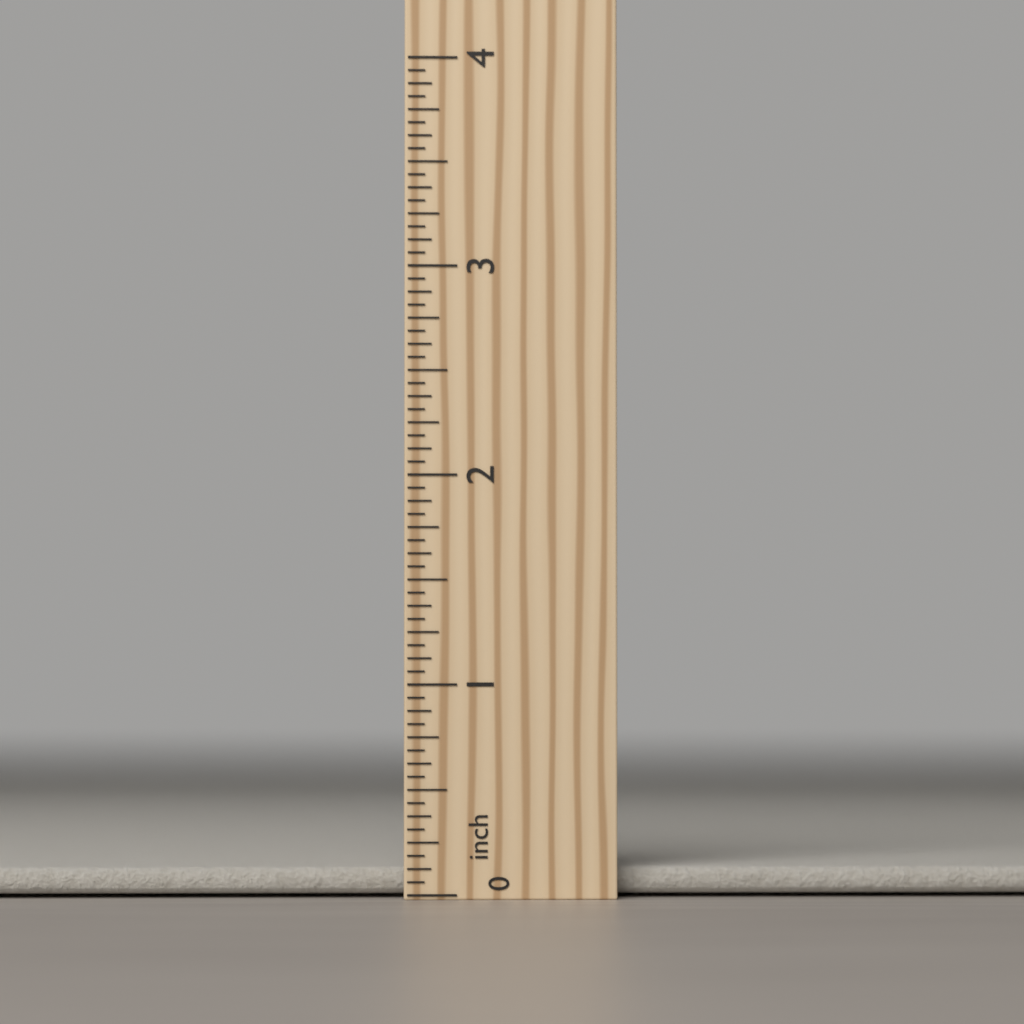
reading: 0.1250 inch
